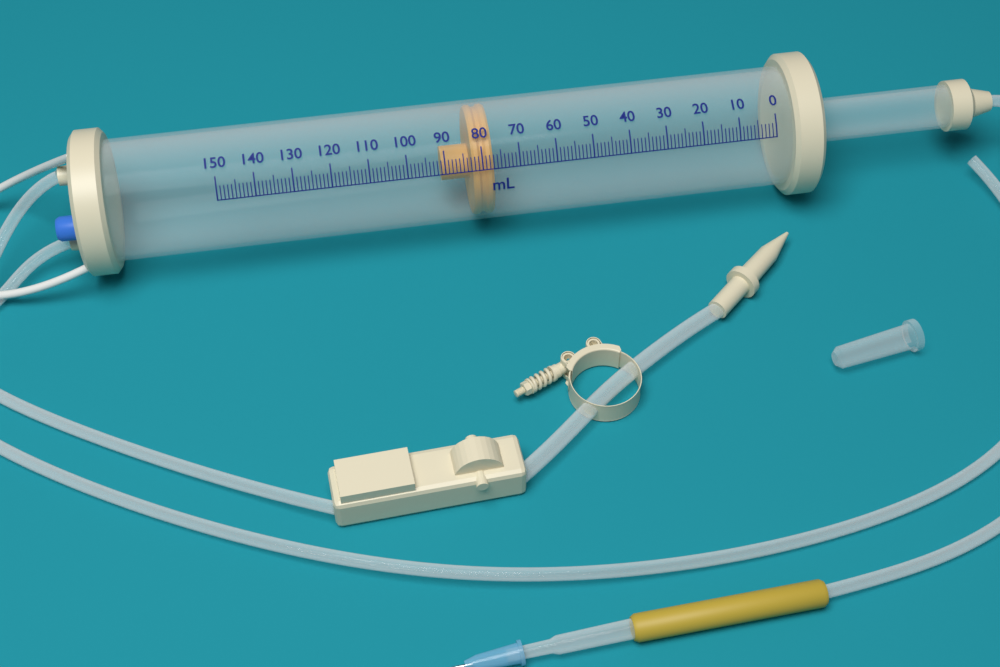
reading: 77 ml
